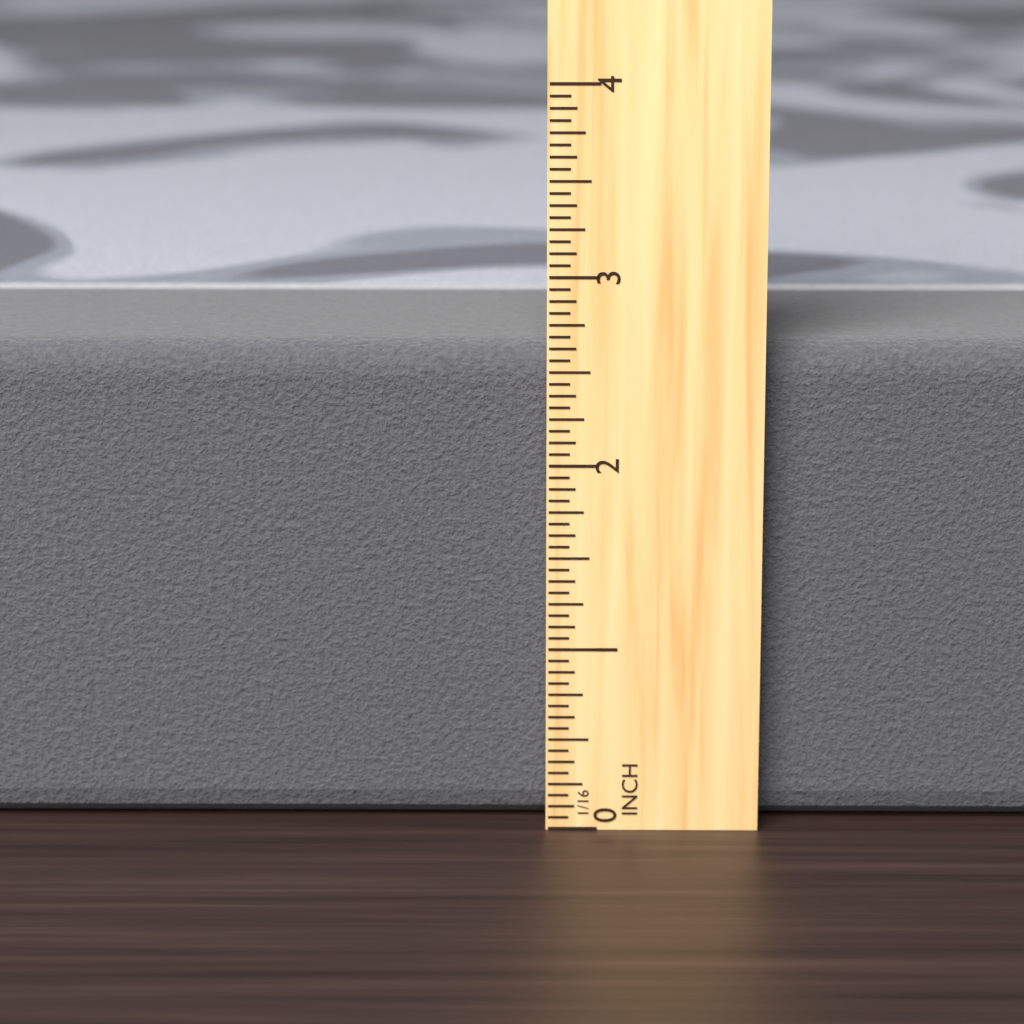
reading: 2.6250 in
